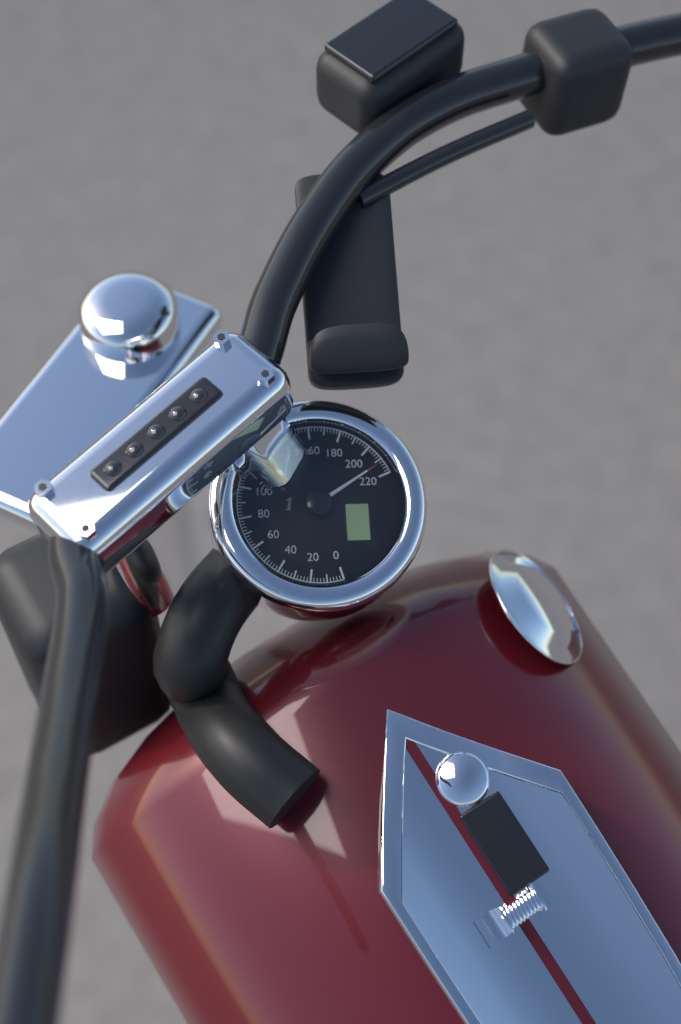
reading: 212 km/h
